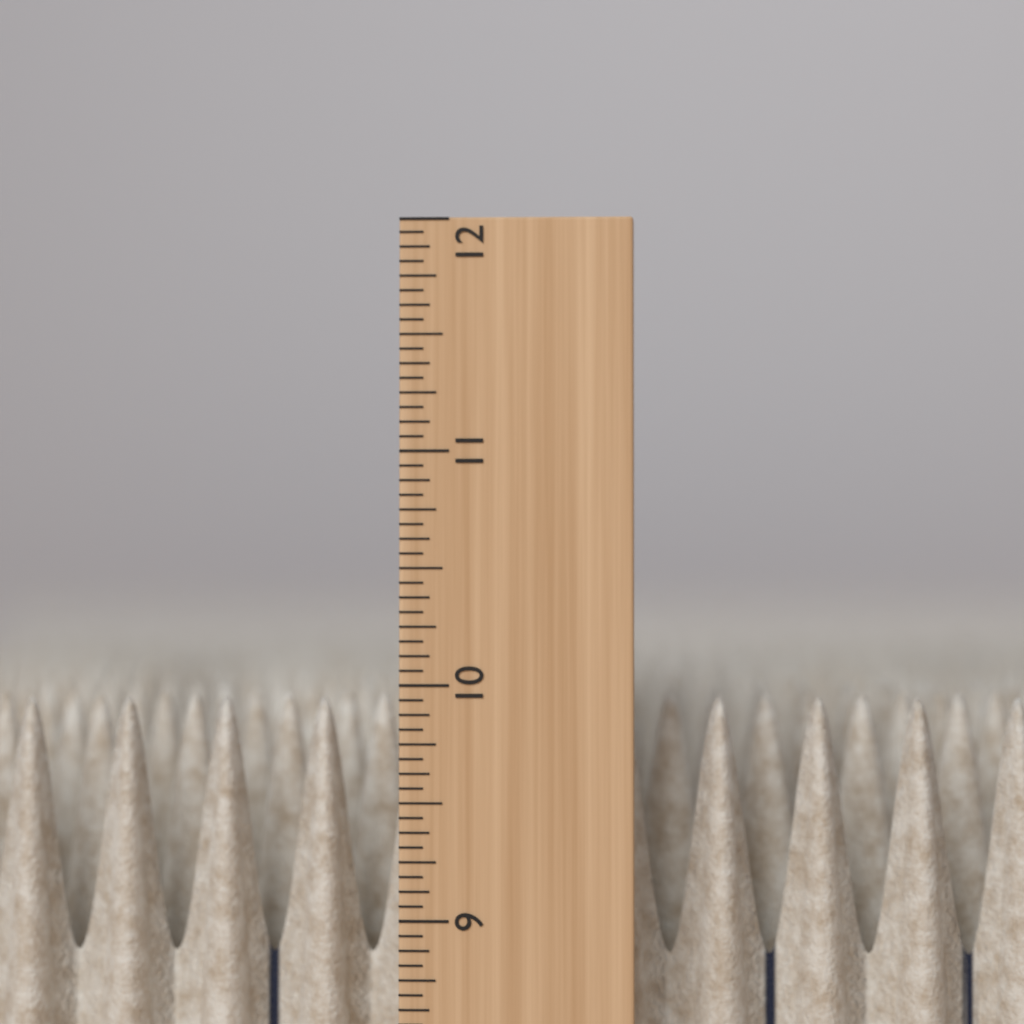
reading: 9.9375 in
